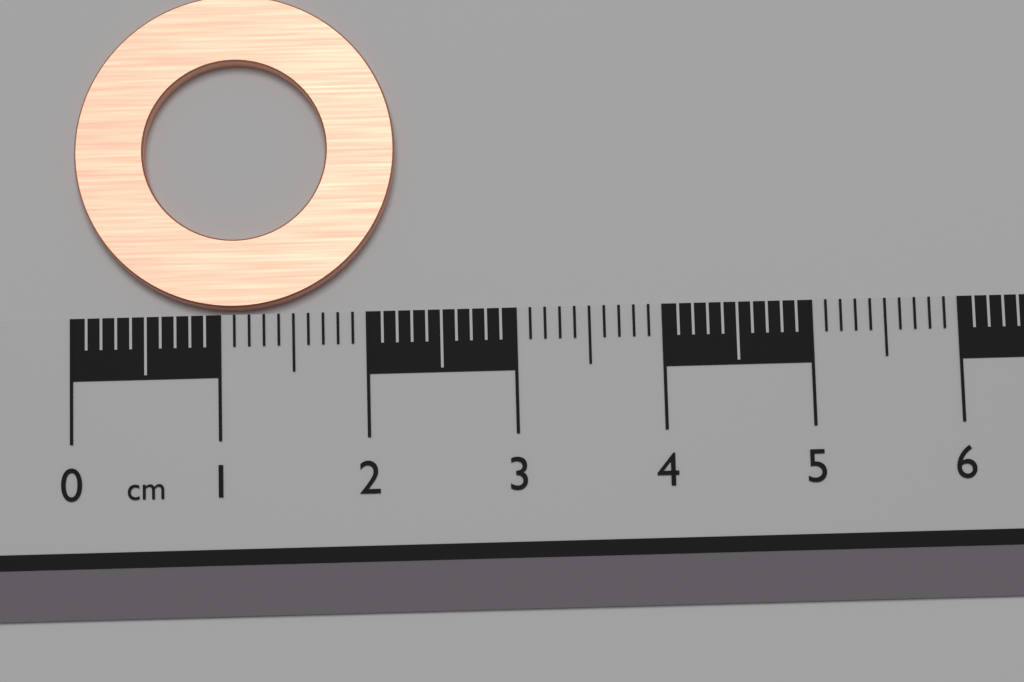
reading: 2.2 cm
